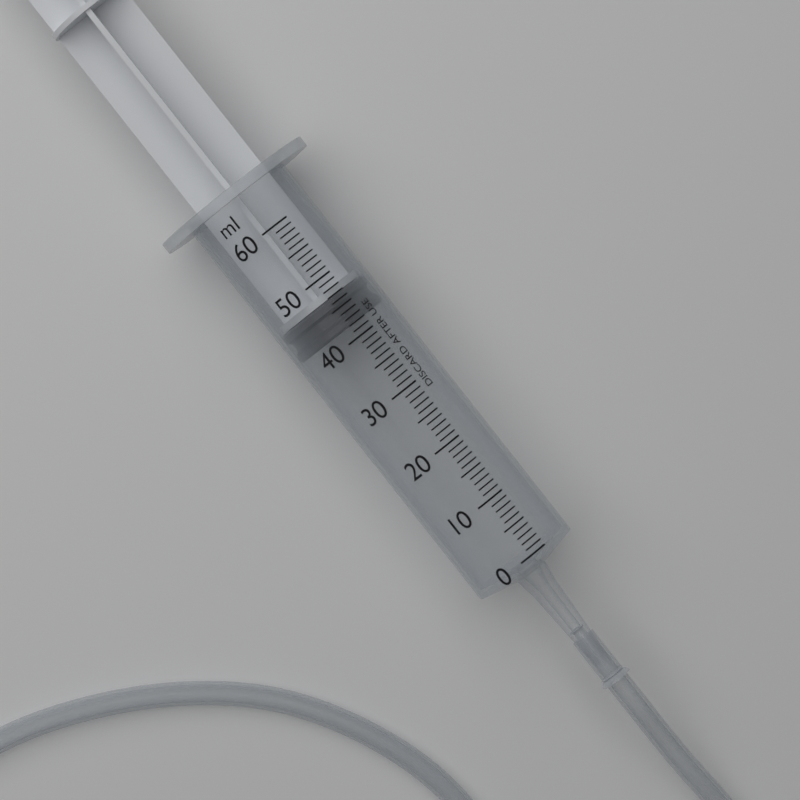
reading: 42 ml
